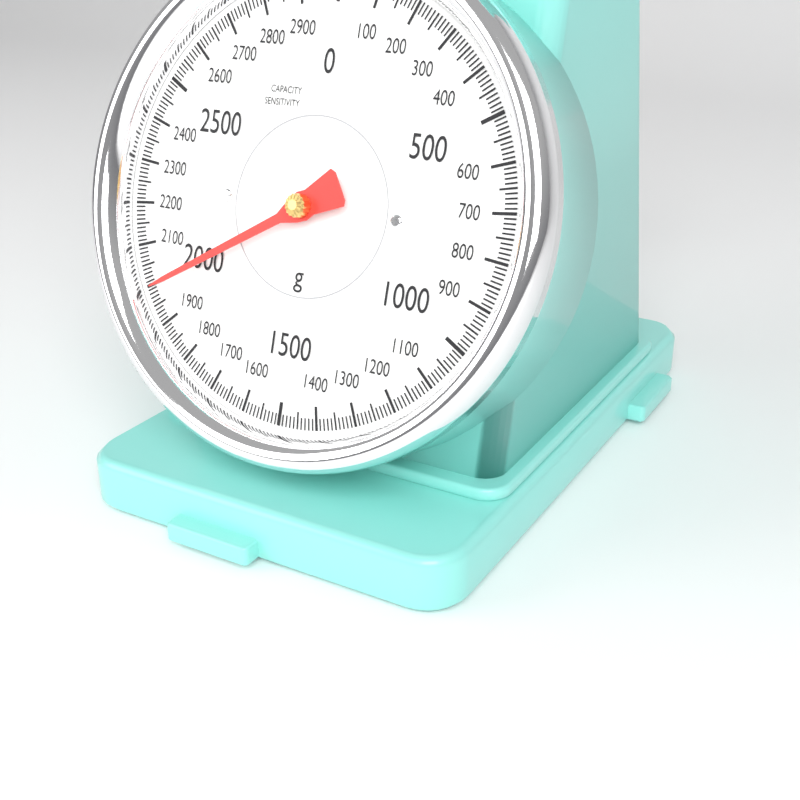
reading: 1990 g
